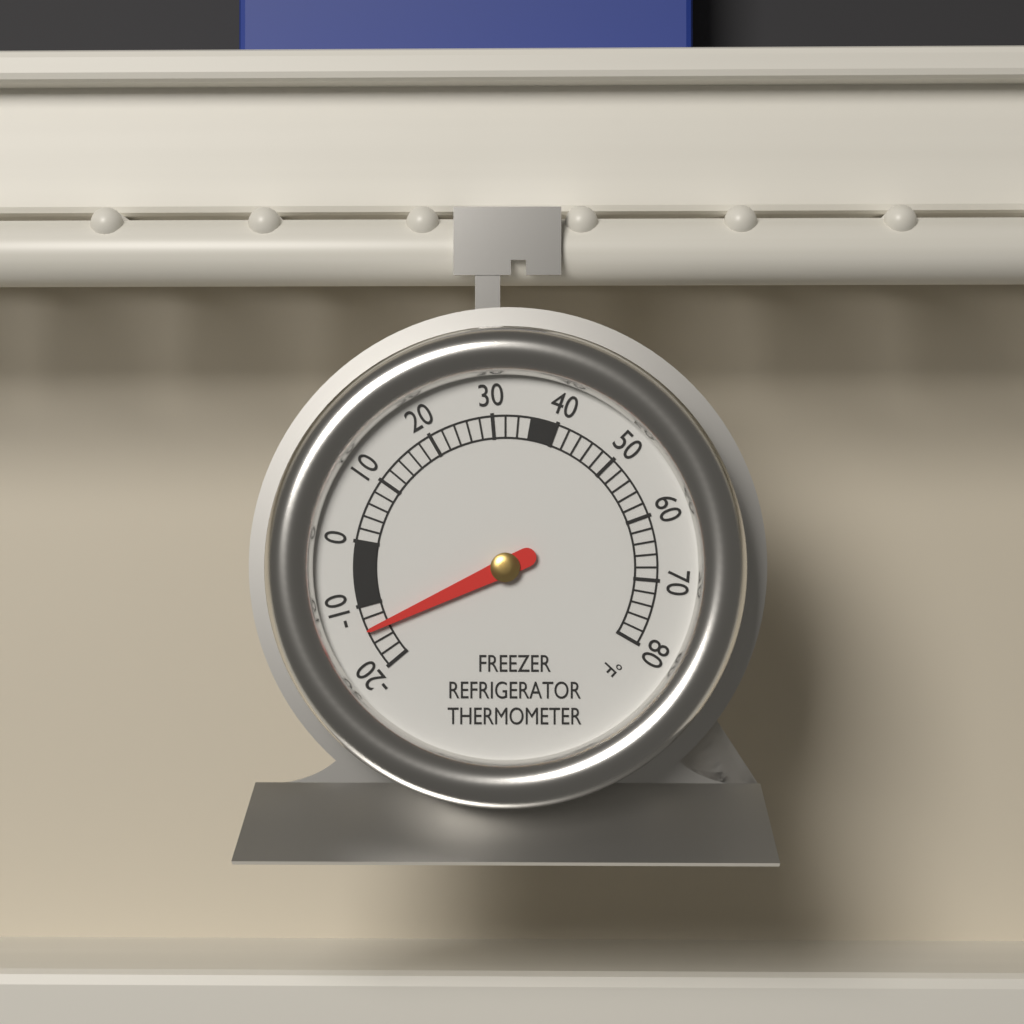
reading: -14 °F
